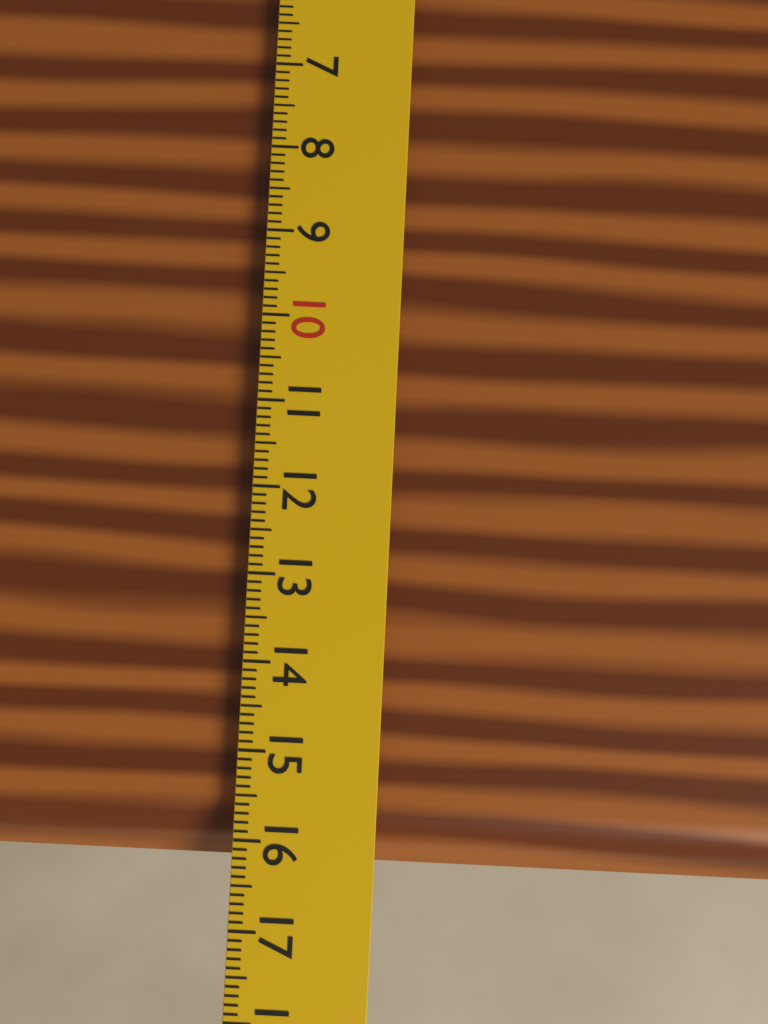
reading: 16.3 cm
